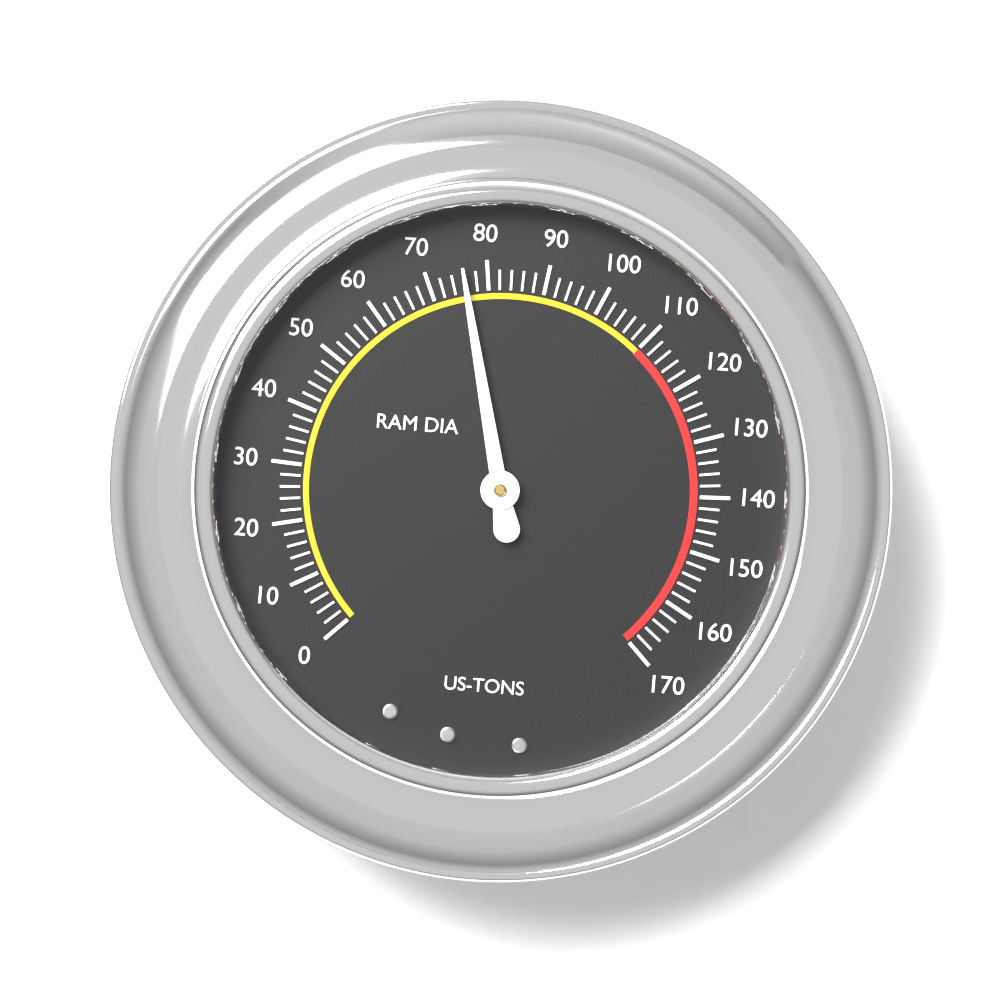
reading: 76 US-TONS
